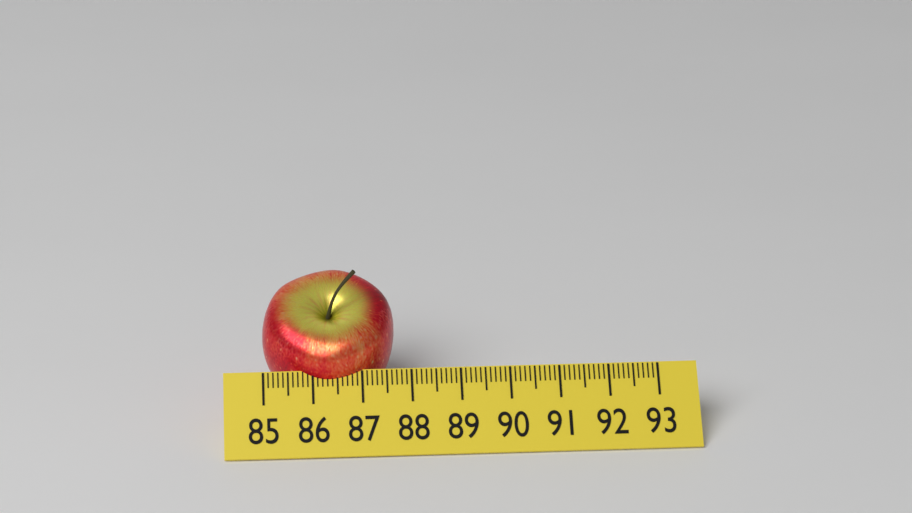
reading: 87.7 (no unit)
